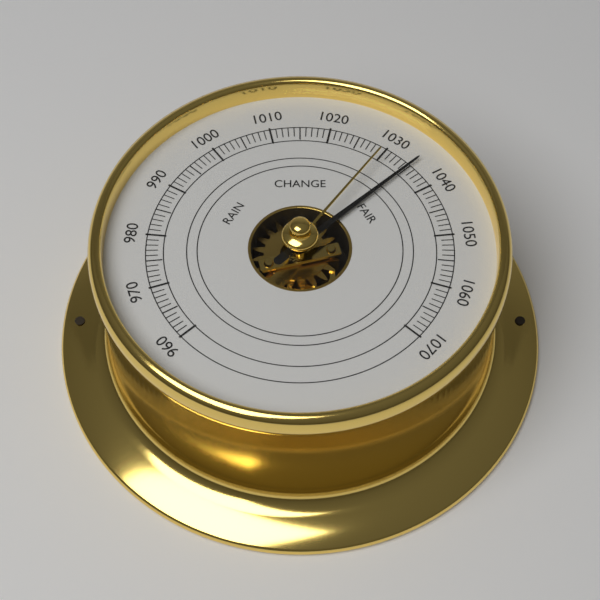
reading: 1035 (no unit)
